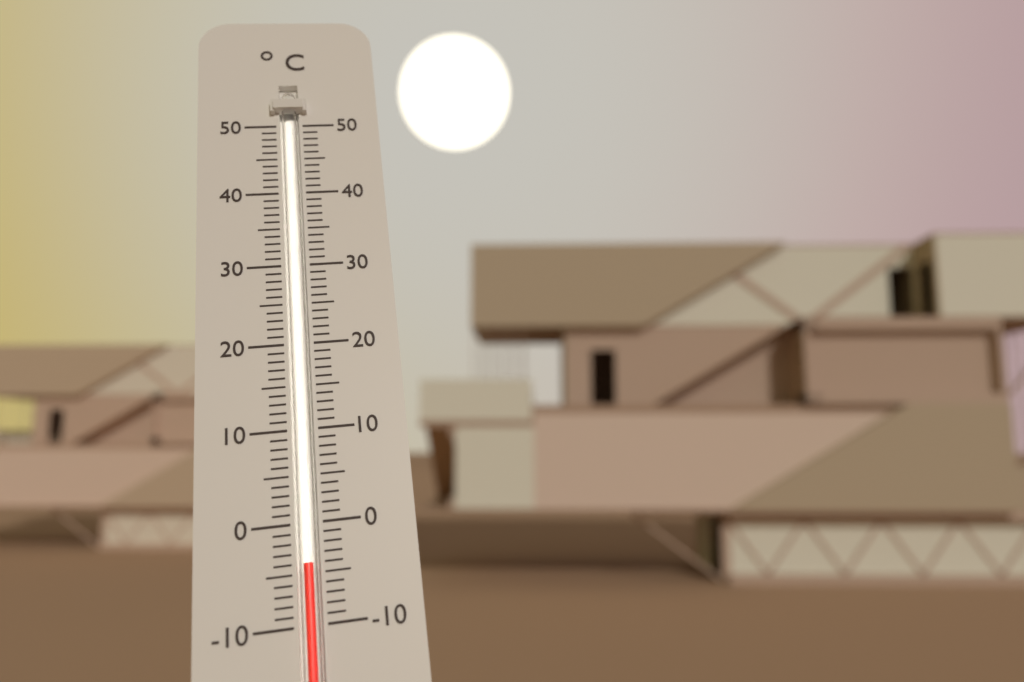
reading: -4 °C
